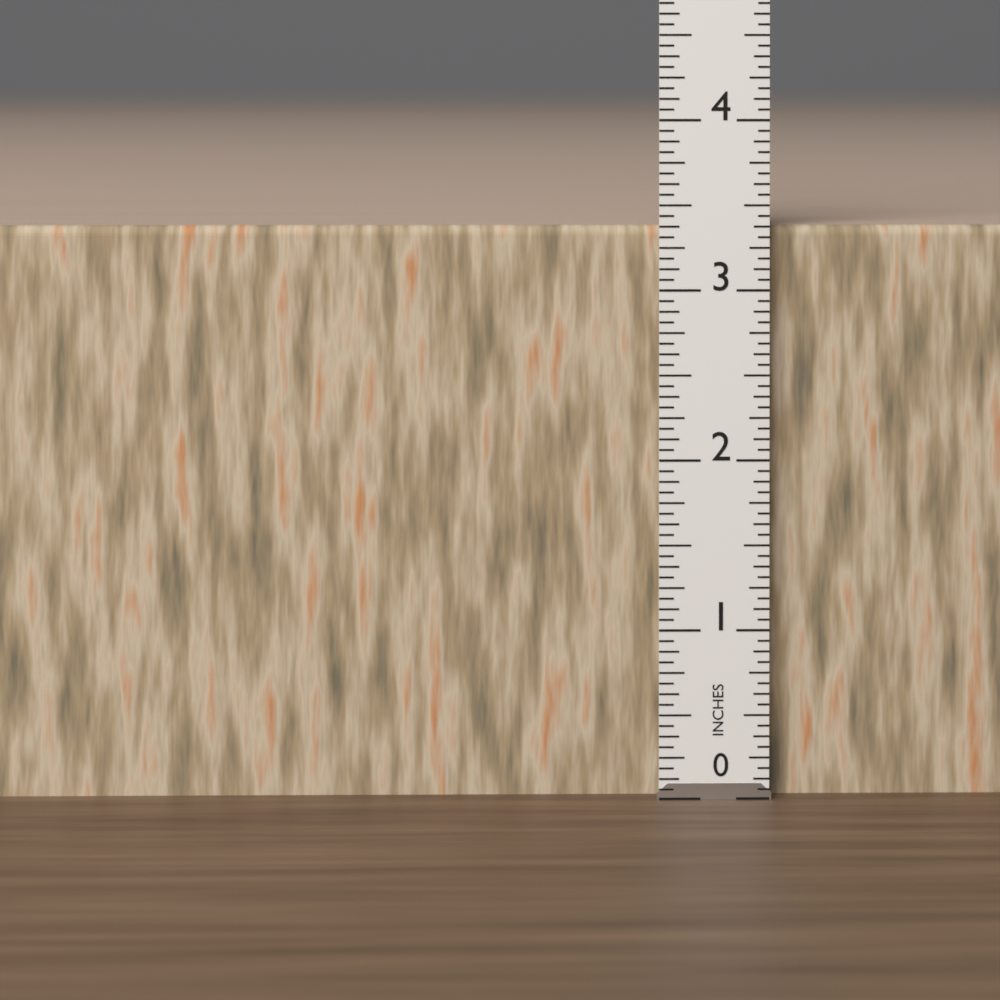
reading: 3.3750 in
